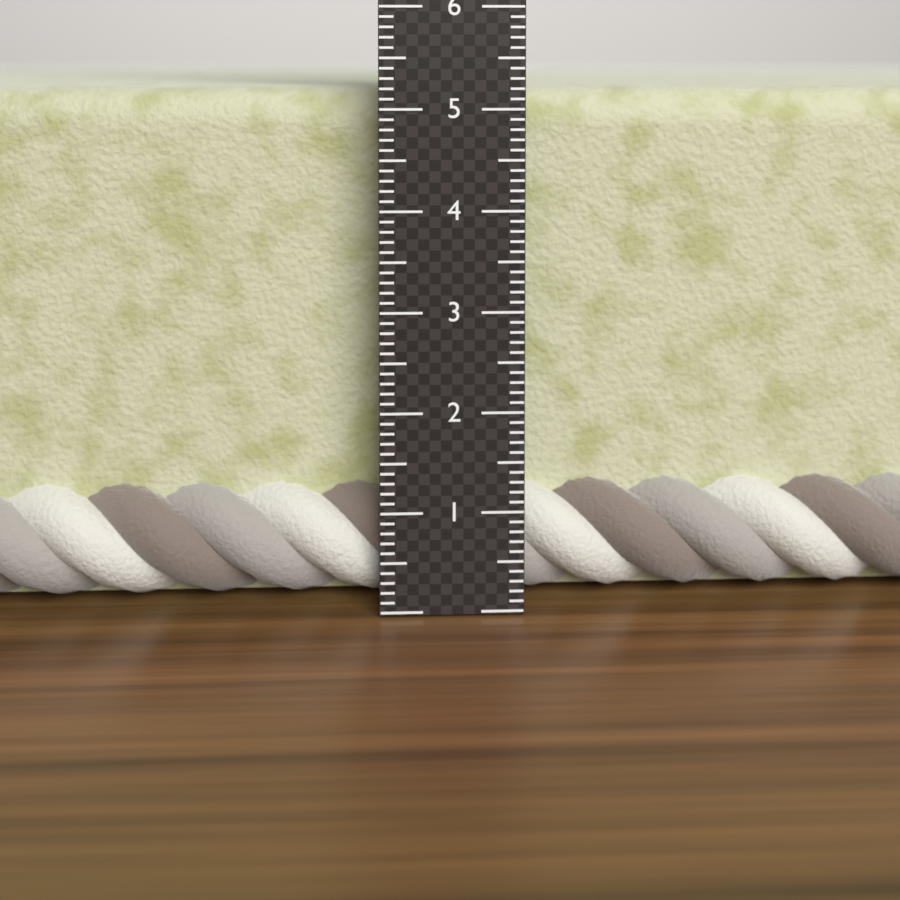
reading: 5.2 cm
